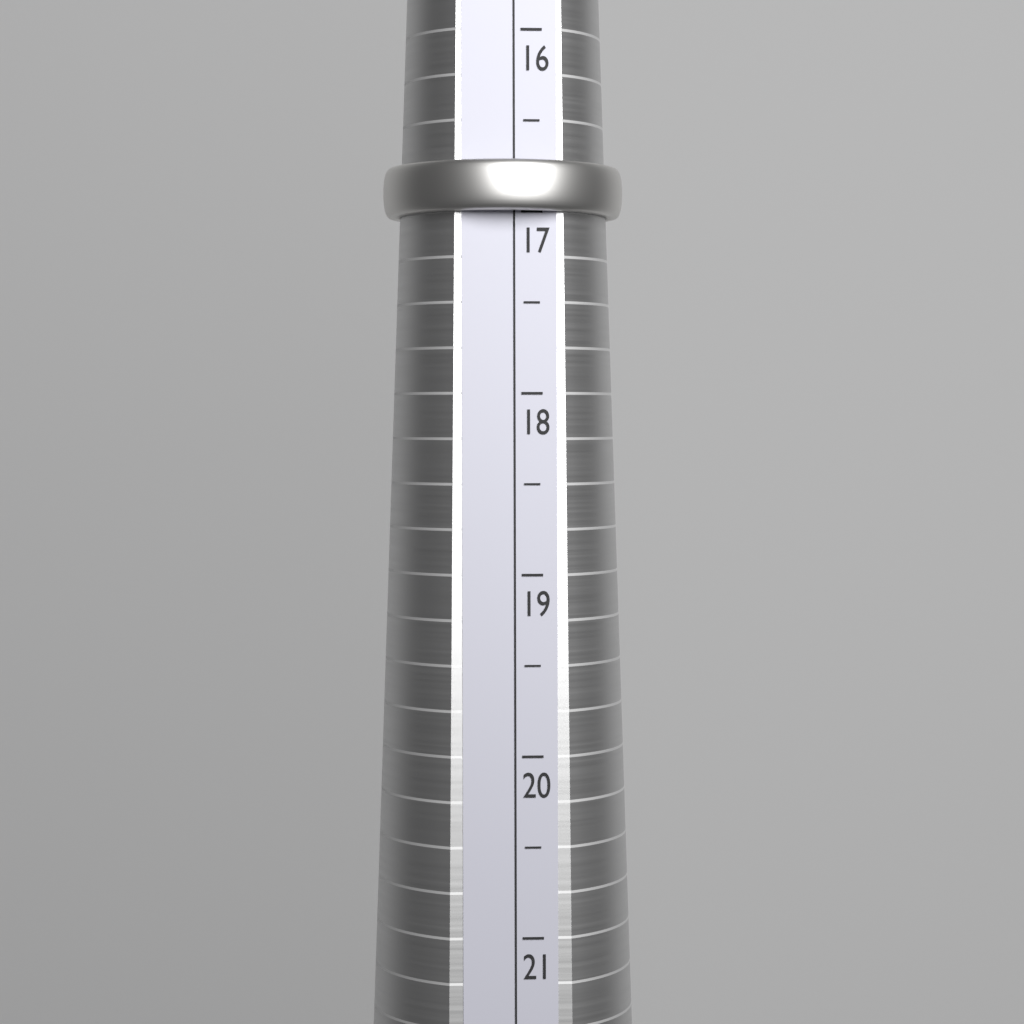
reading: 17.0 (no unit)
